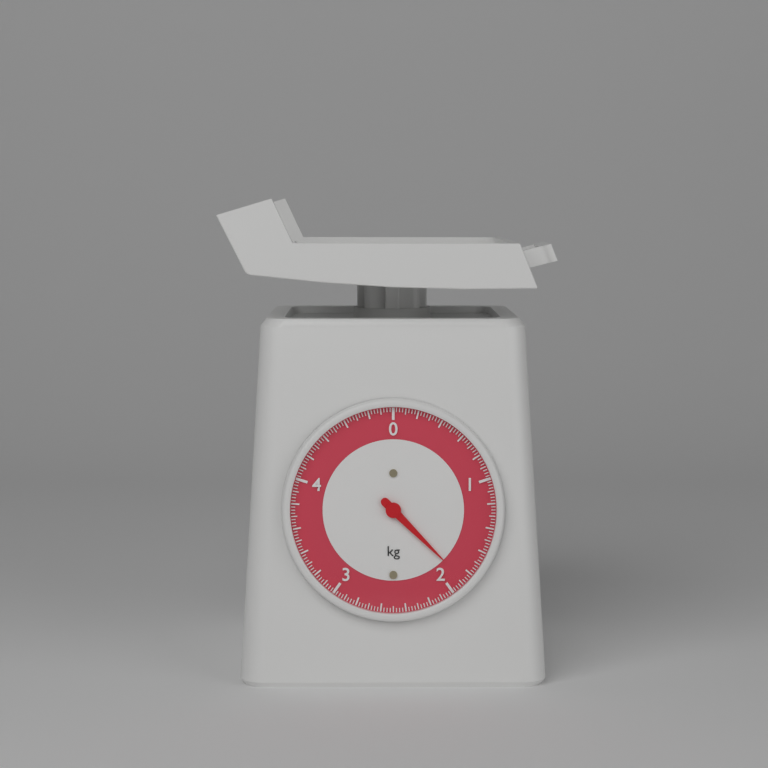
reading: 1.875 kg
